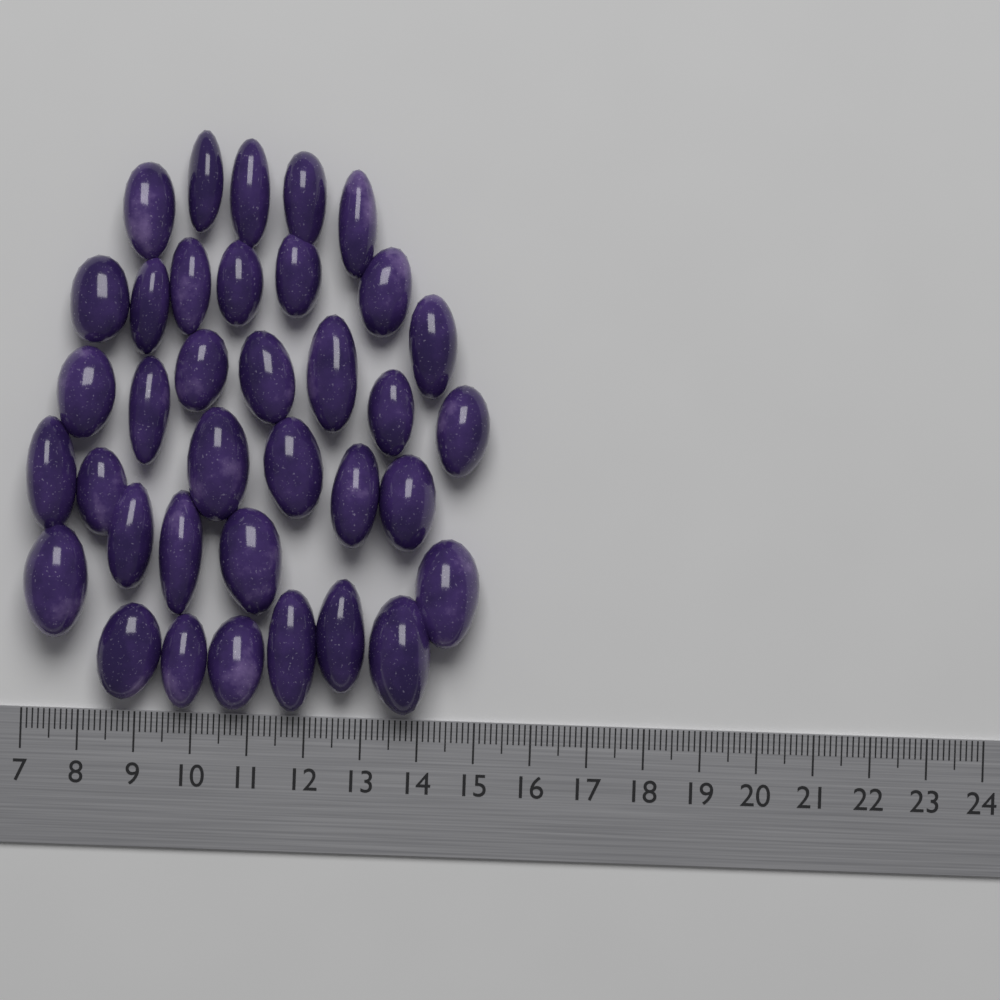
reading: 15.1 (no unit)
